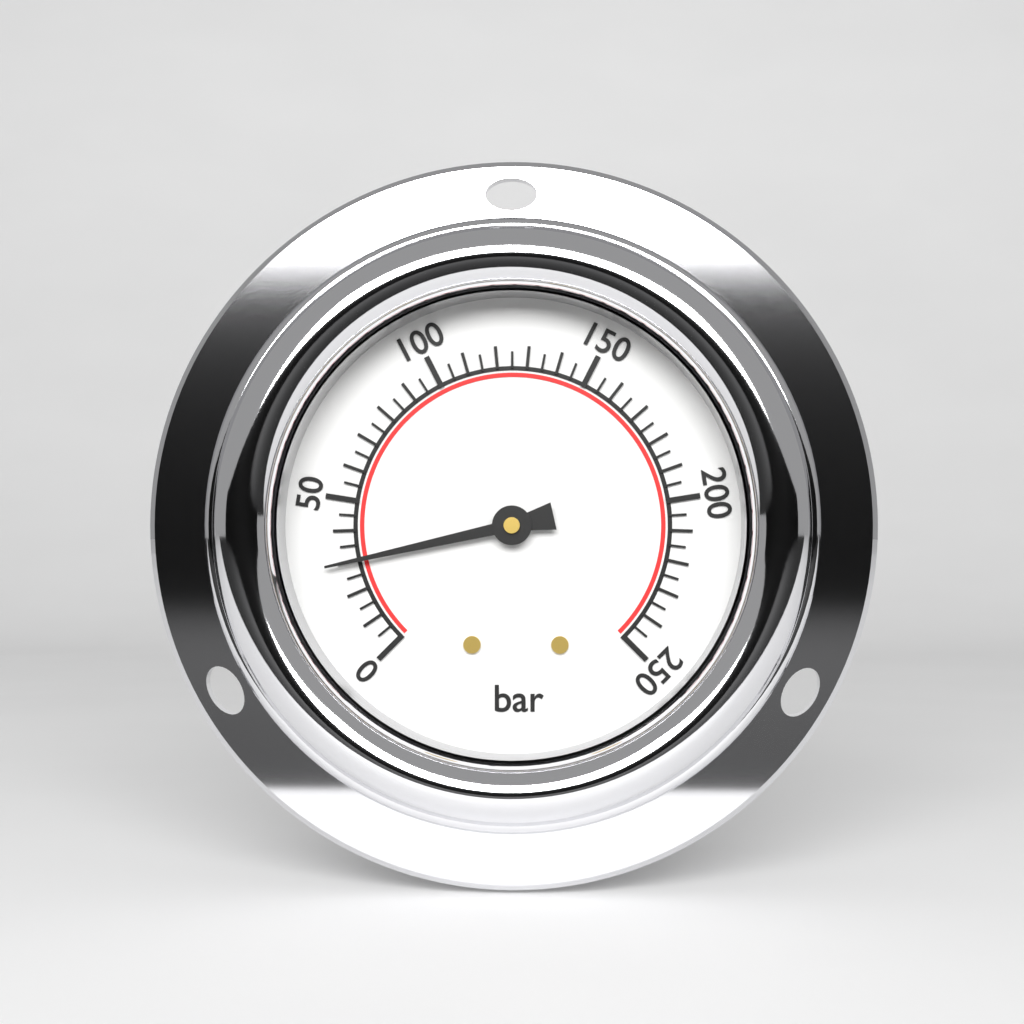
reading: 30 bar
